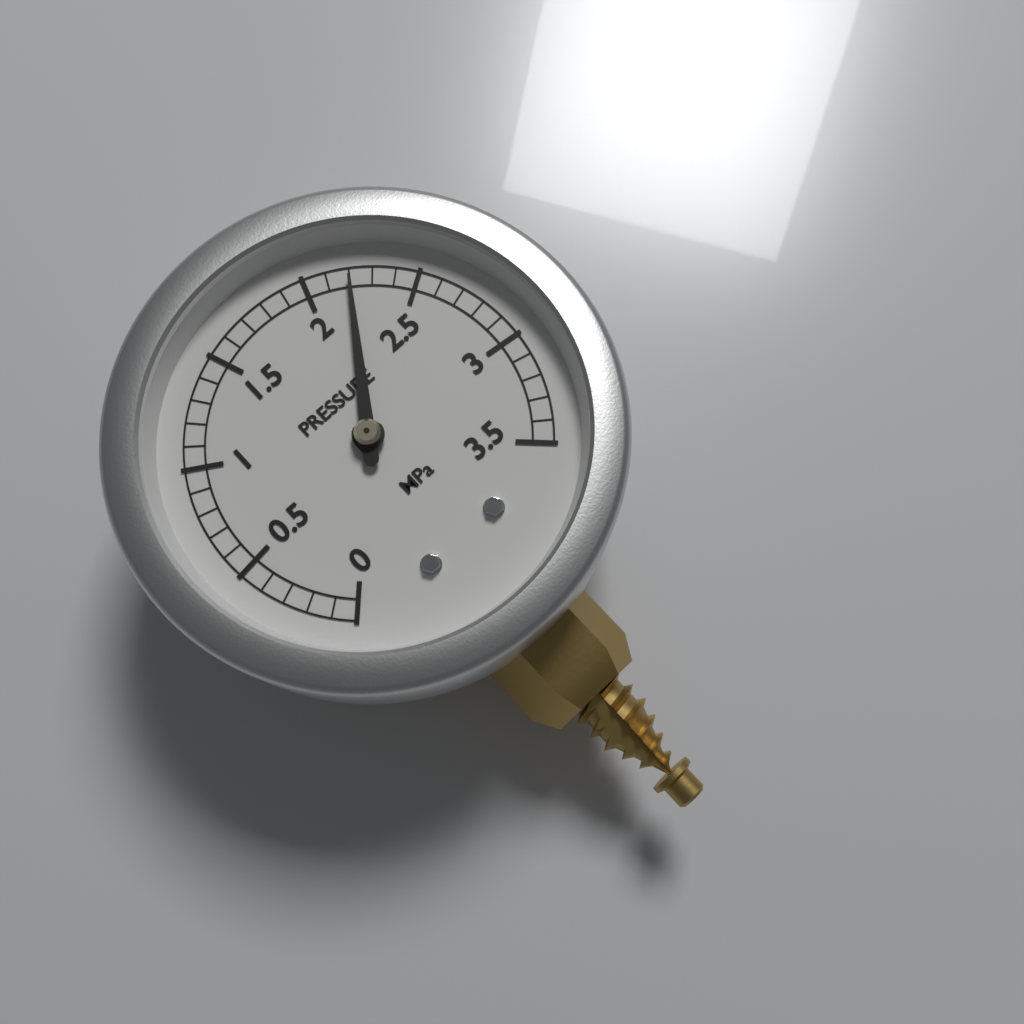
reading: 2.2 MPa
